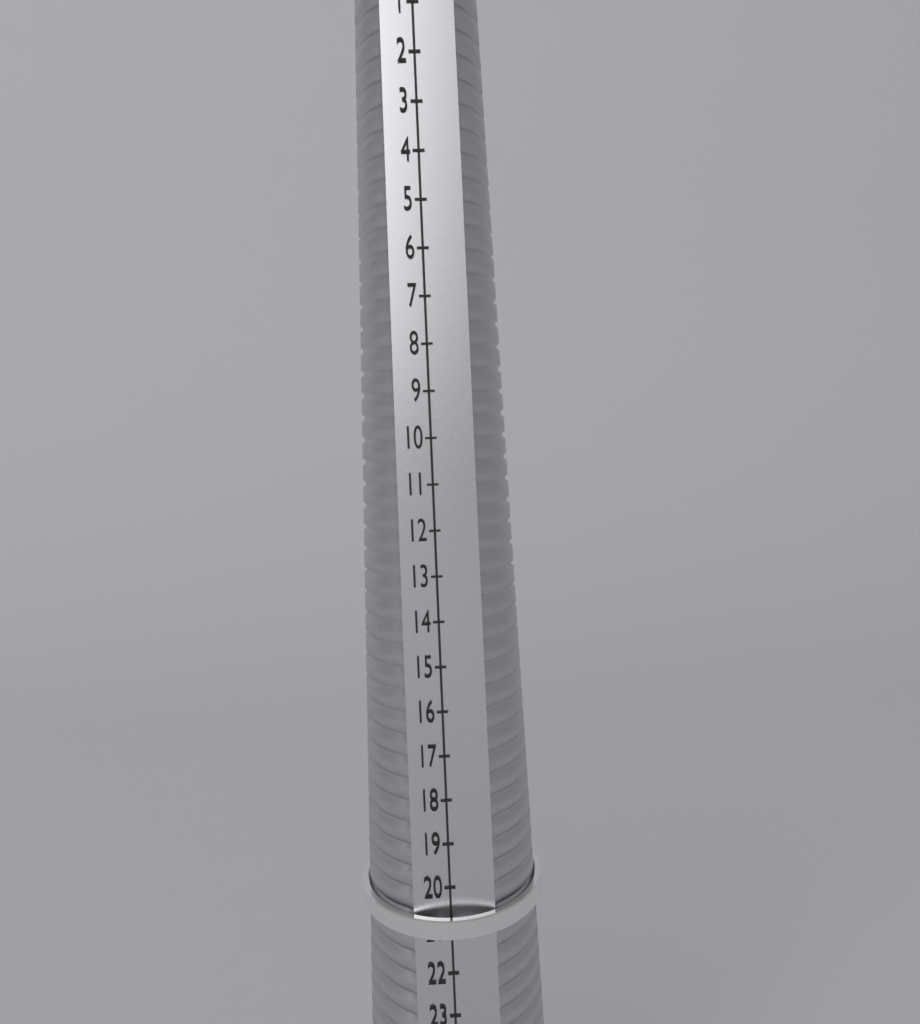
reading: 21 (no unit)
